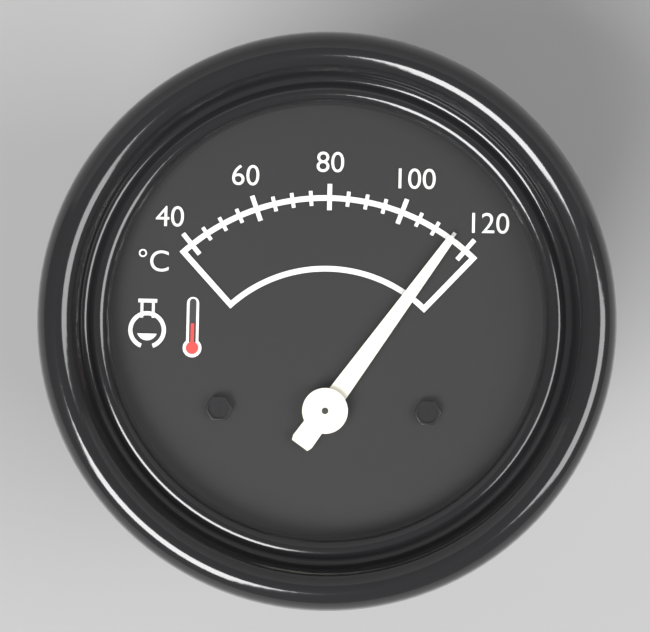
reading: 115 °C
